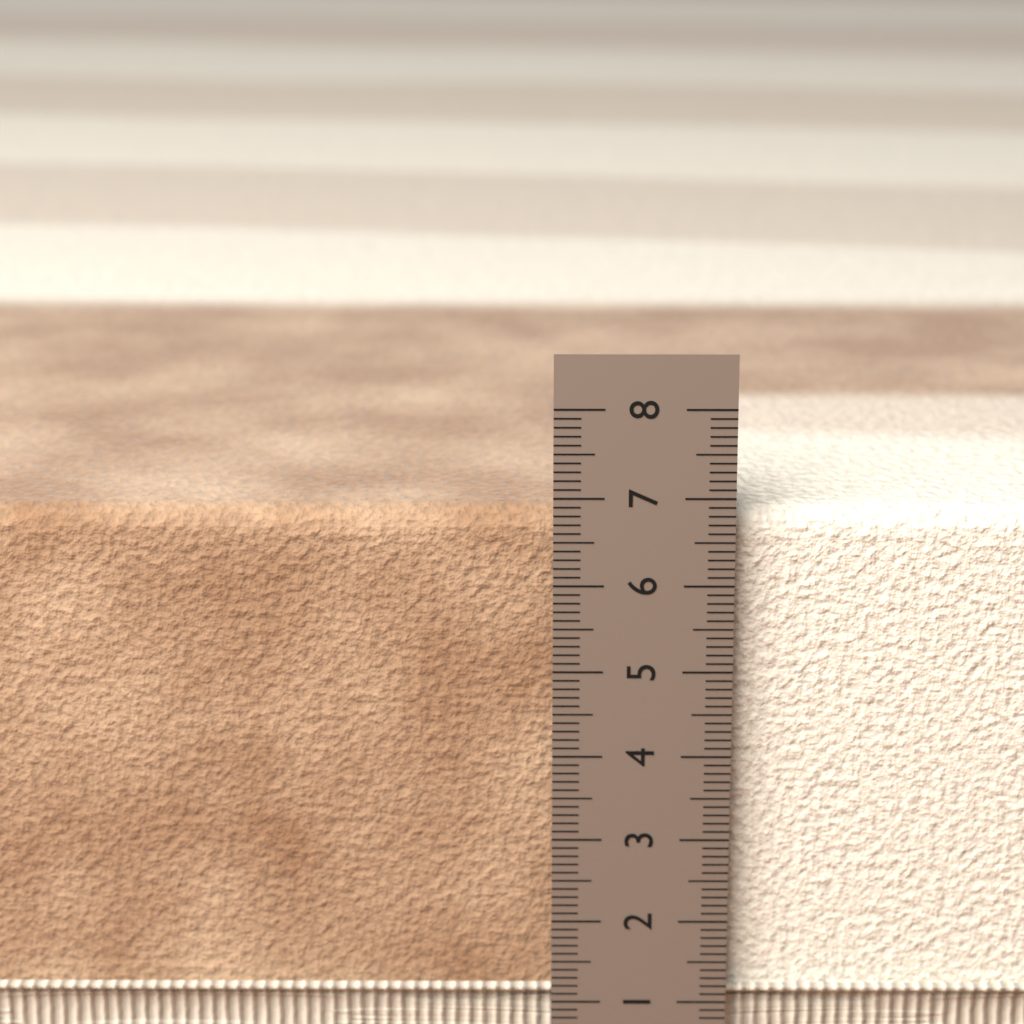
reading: 6.8 cm
